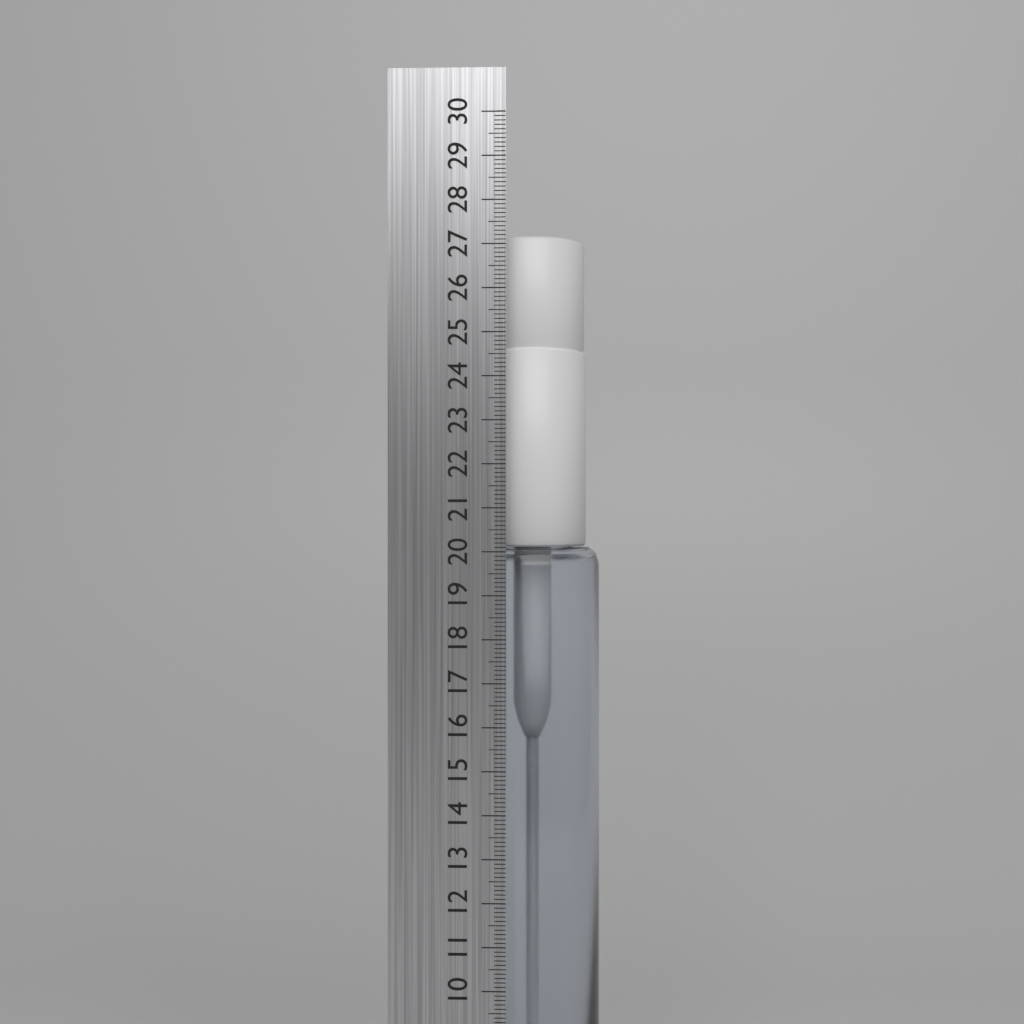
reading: 27.3 cm
